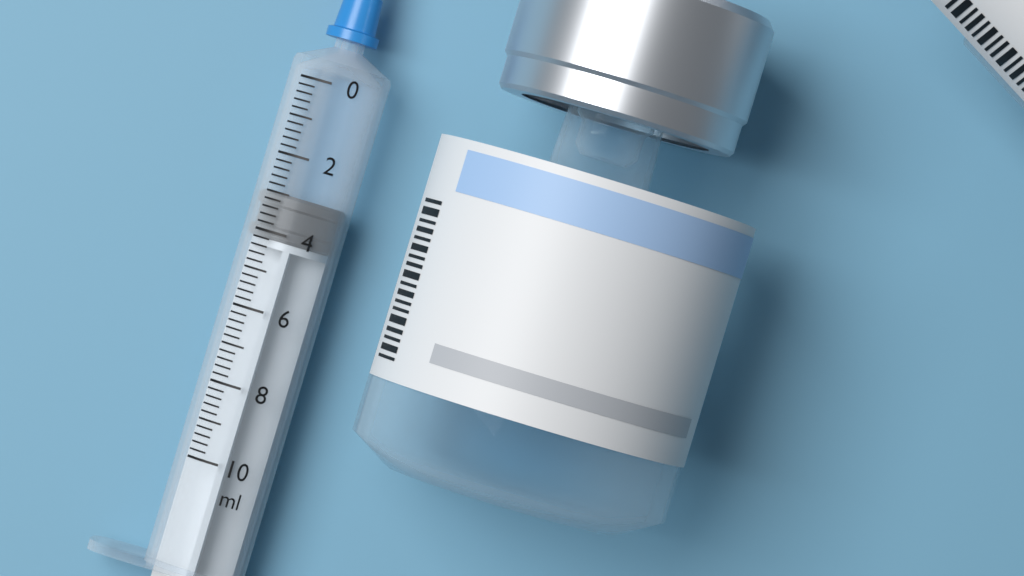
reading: 3.0 ml
